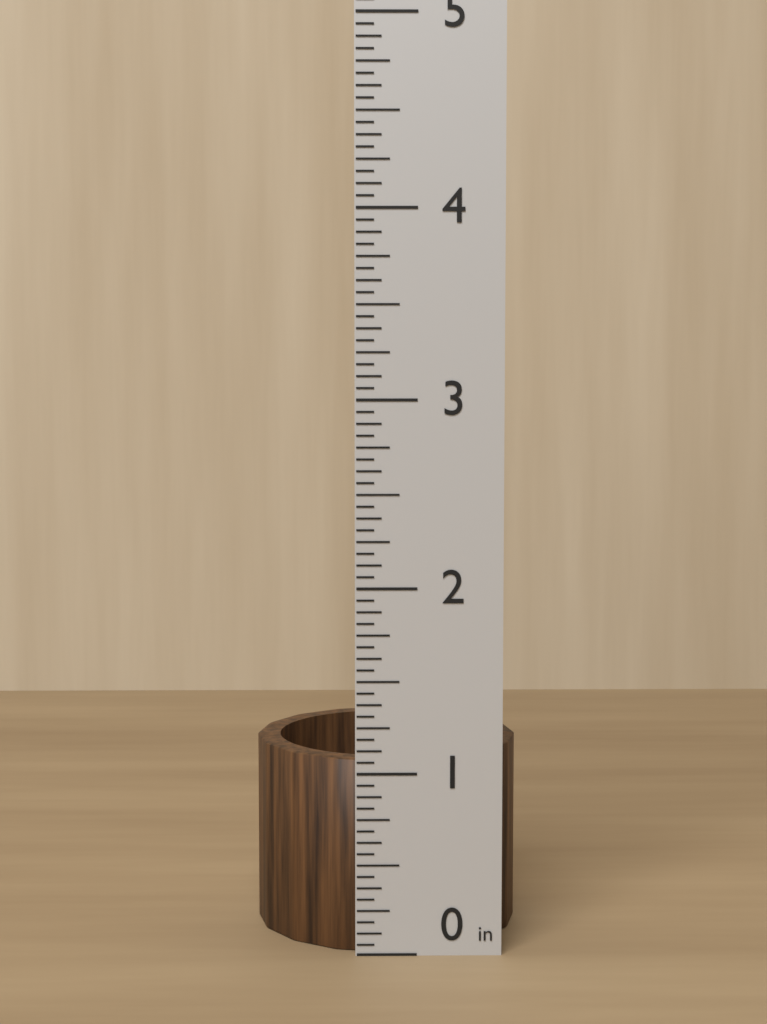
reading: 1.0625 in
